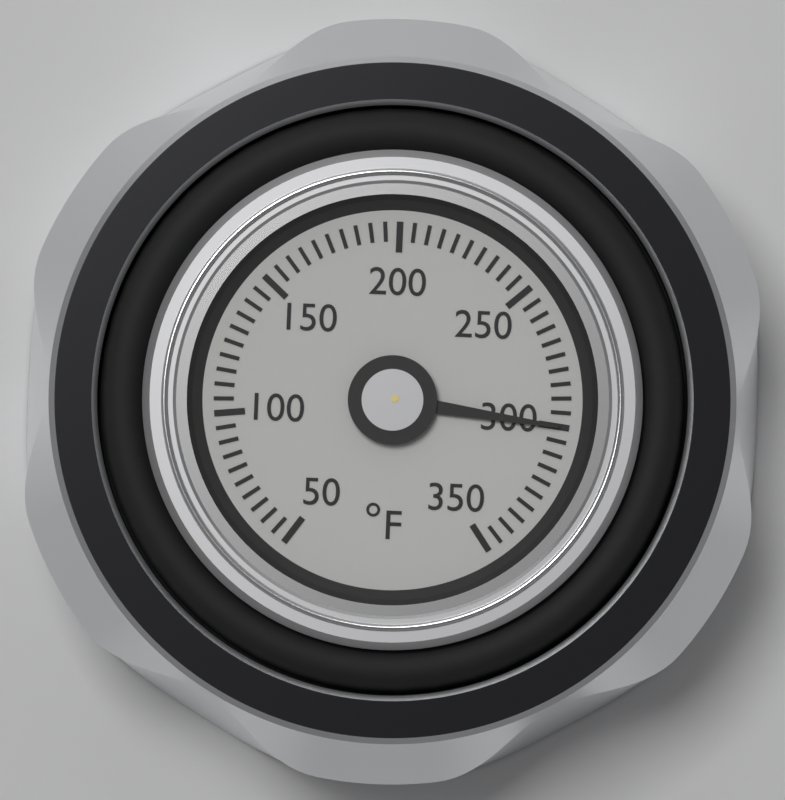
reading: 300 °F
